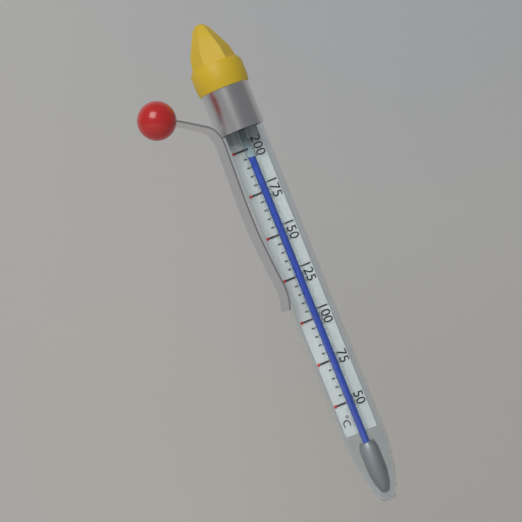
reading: 195 °C
